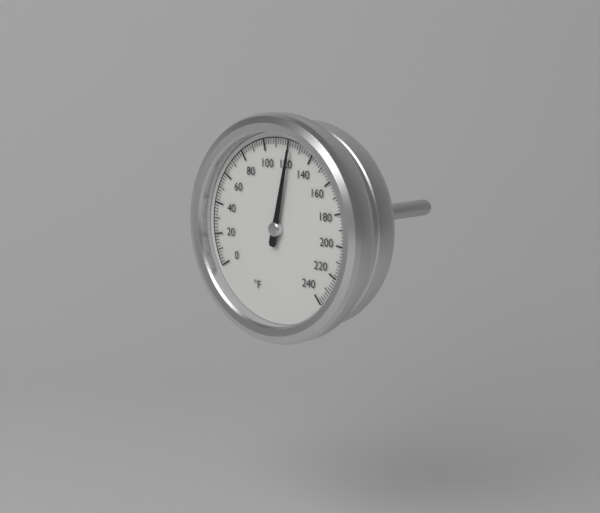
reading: 122 °F
